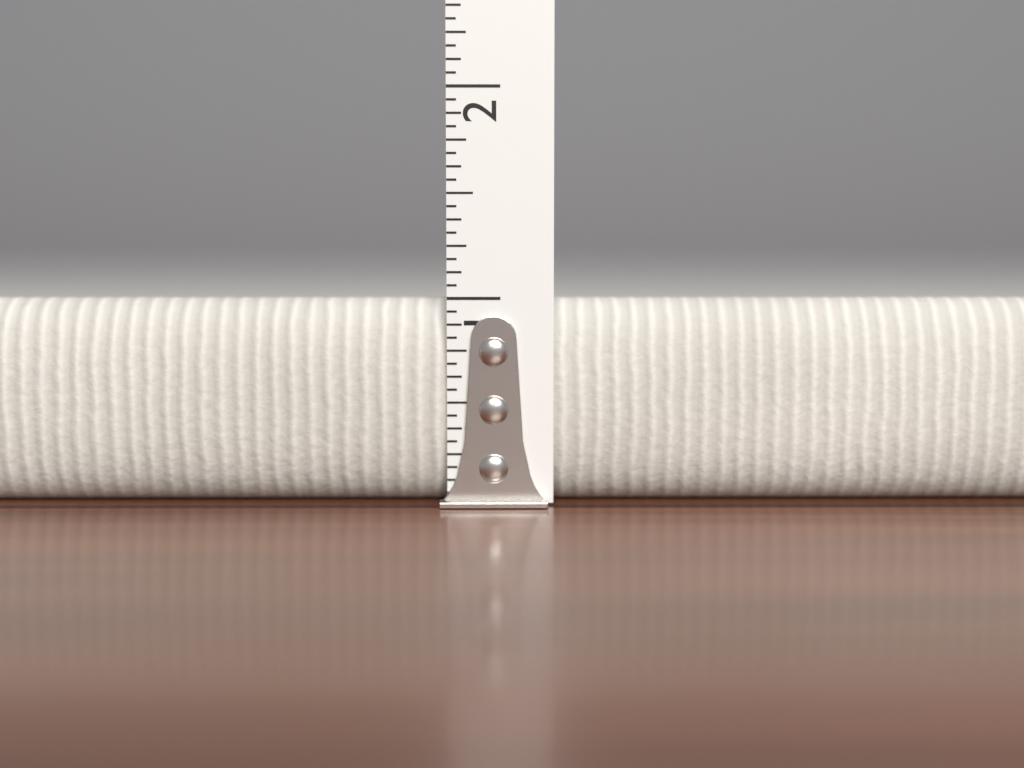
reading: 1.0000 in
